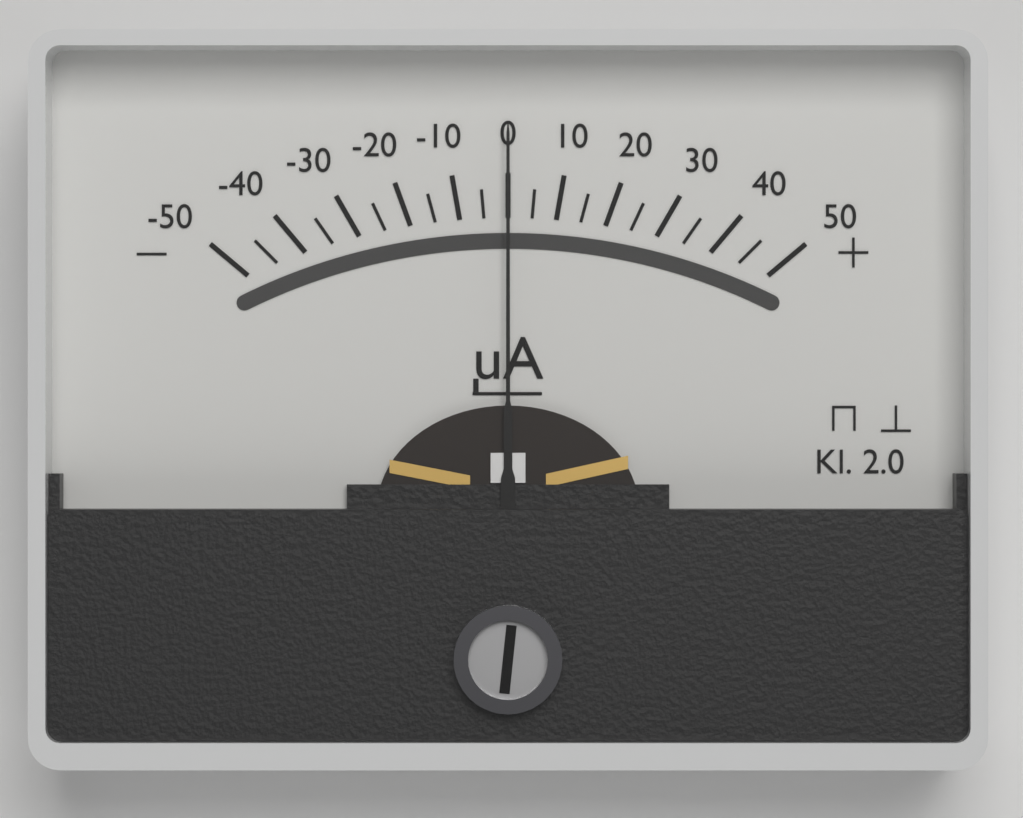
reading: 0 µA
